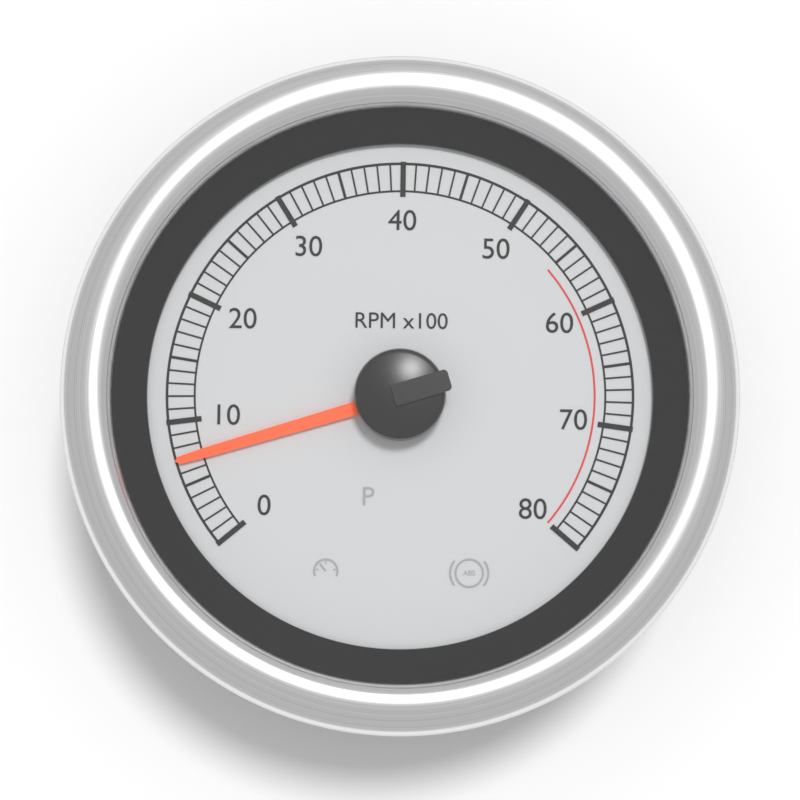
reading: 7 RPM x100
